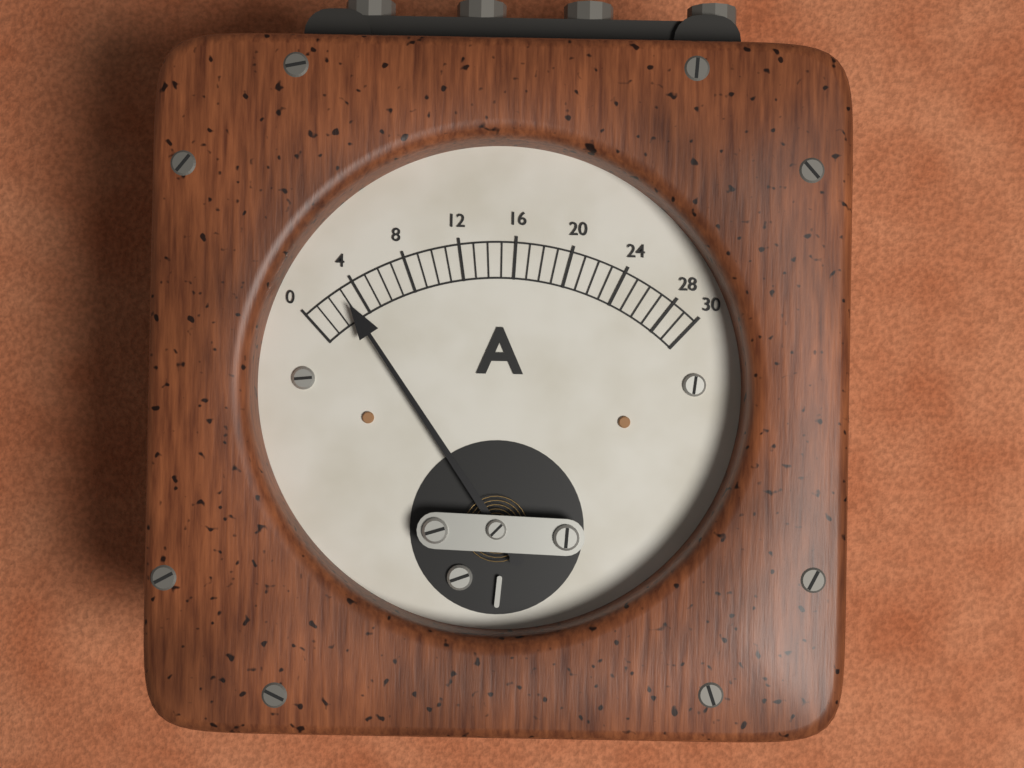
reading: 3 A
